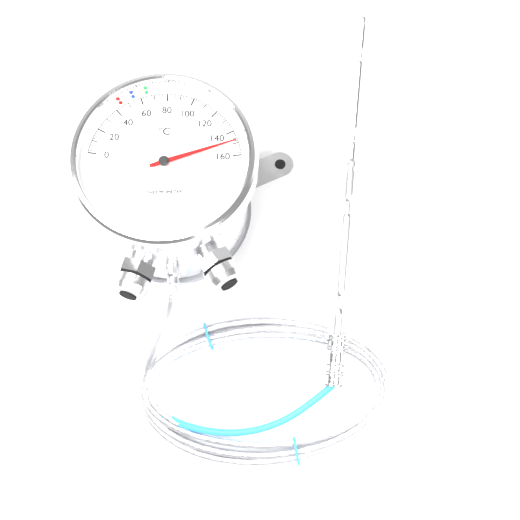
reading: 148 °C
